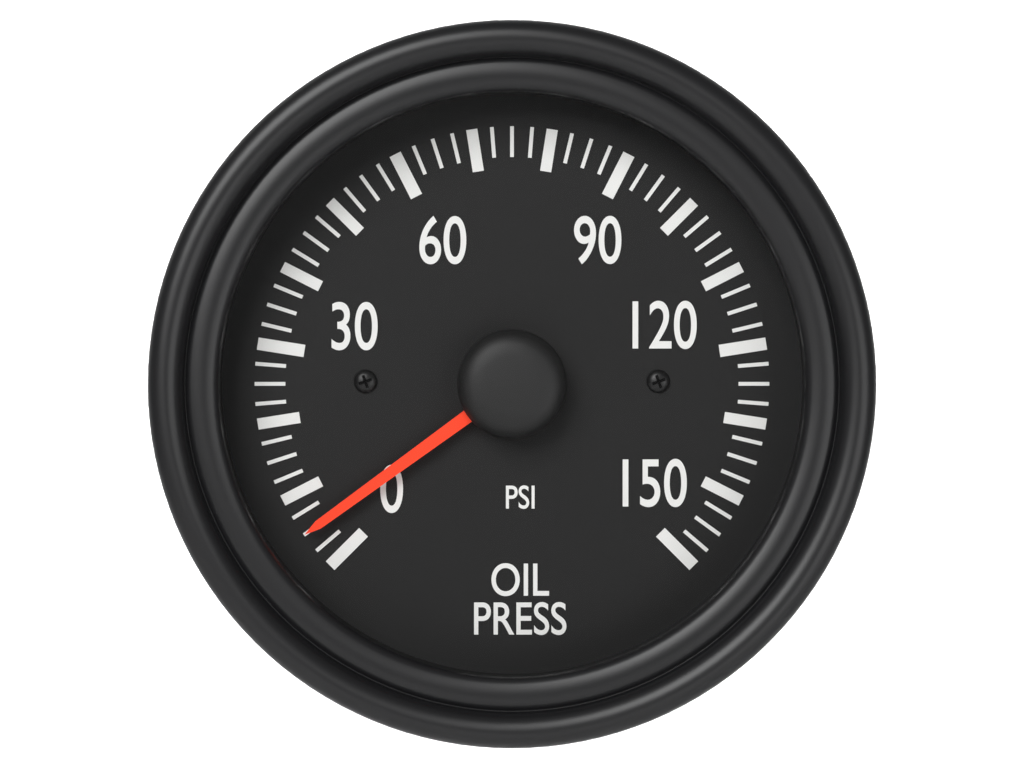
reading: 5.0 psi
